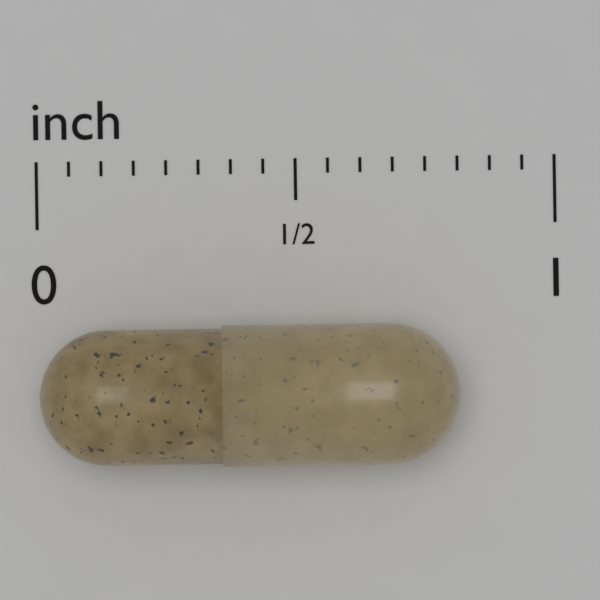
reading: 0.8125 inch
